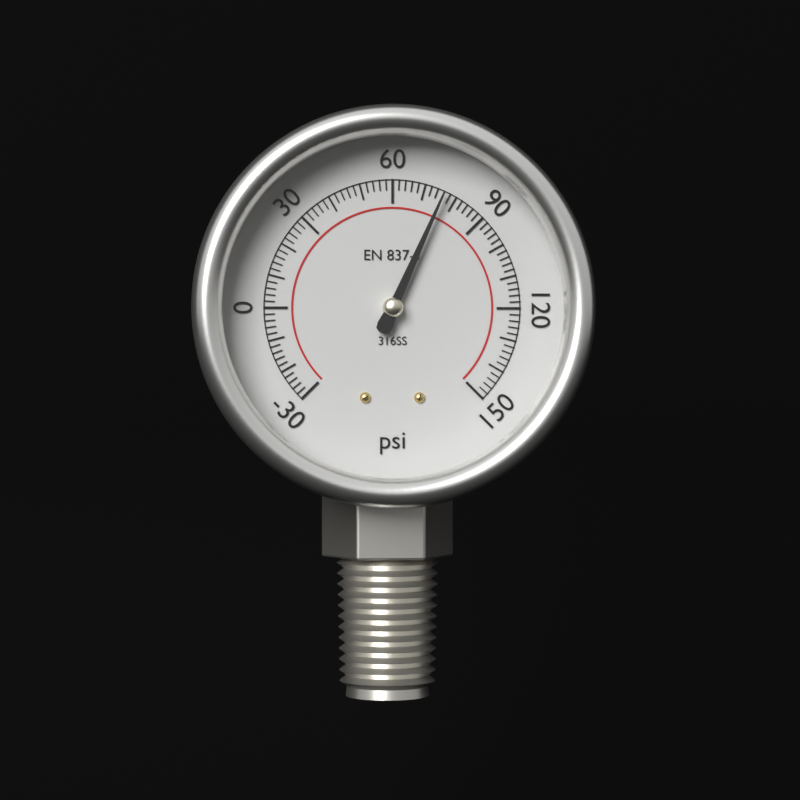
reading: 76 psi
